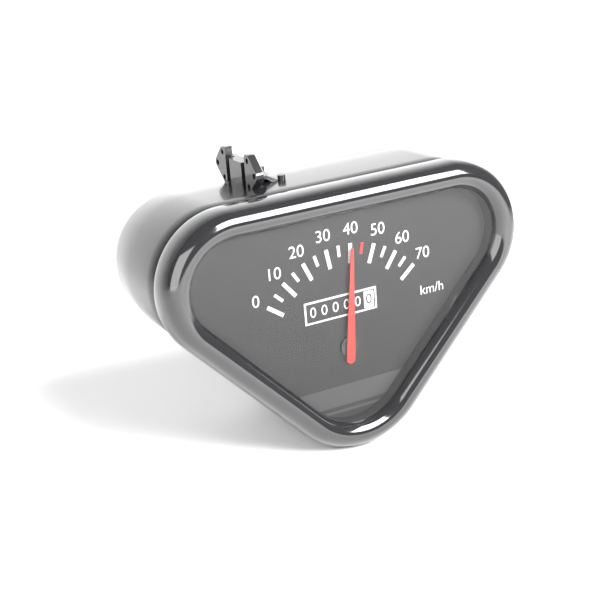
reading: 40 km/h
